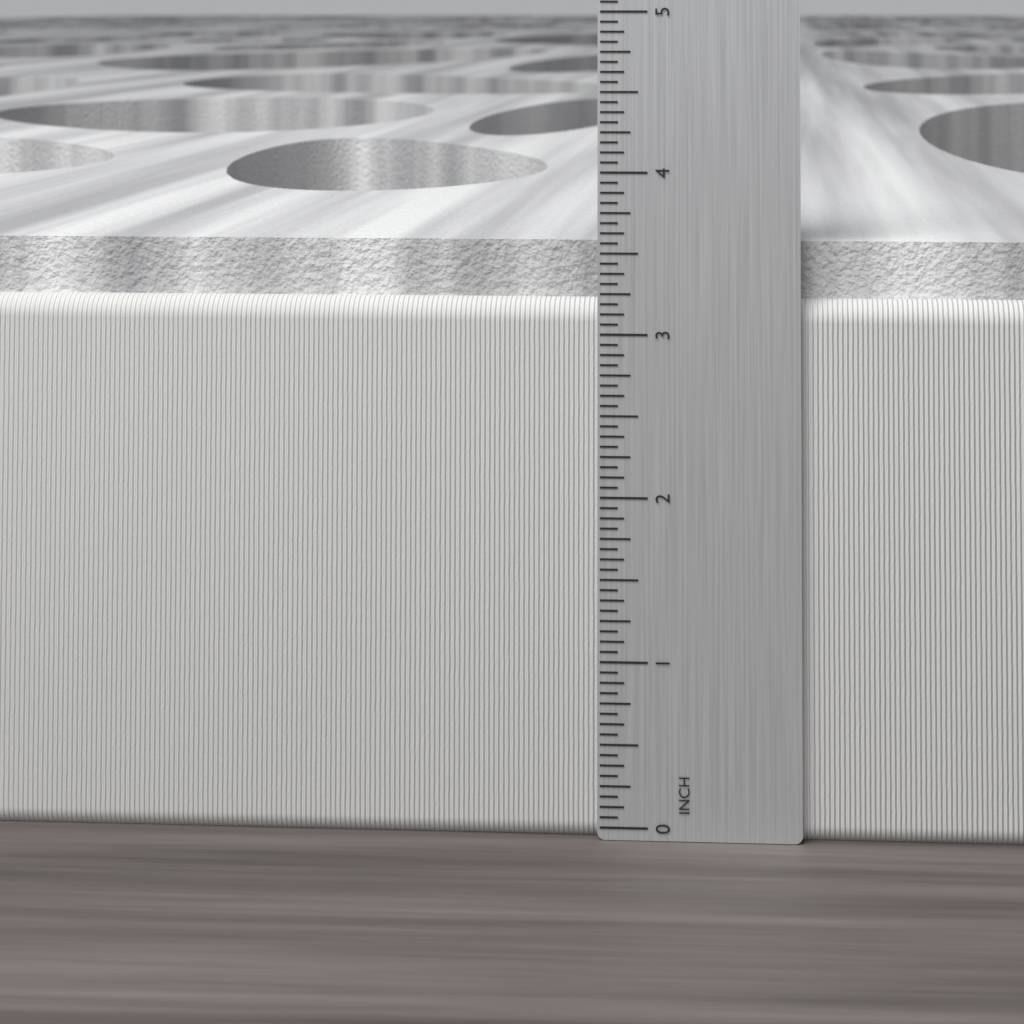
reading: 3.5625 in
